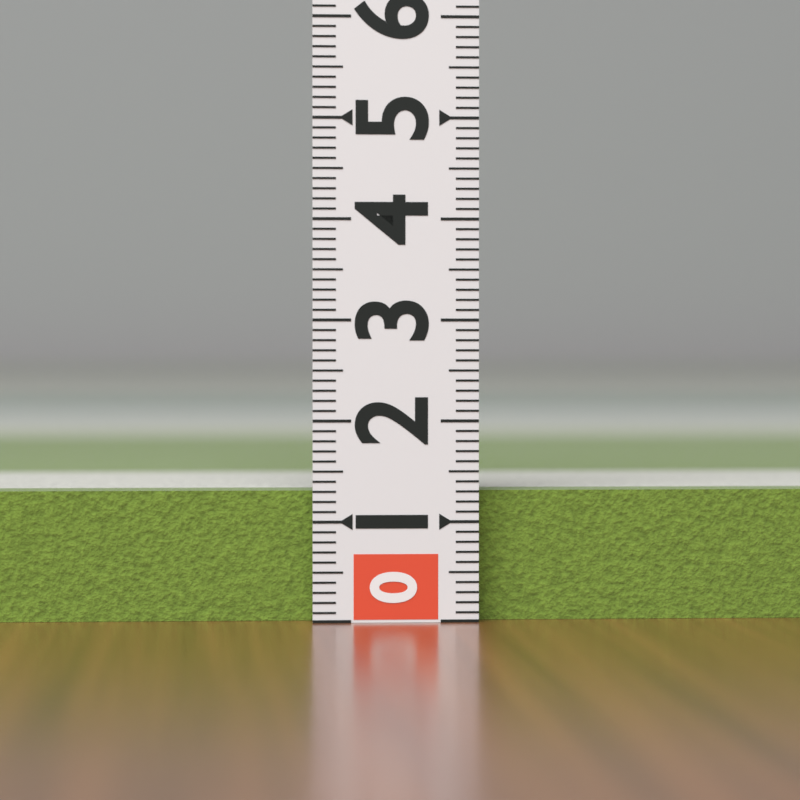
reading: 1.3 (no unit)
